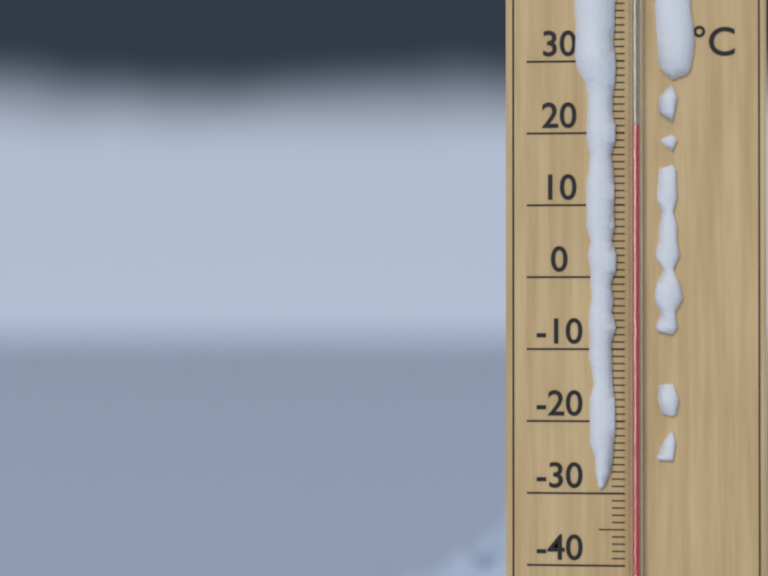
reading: 21 °C
